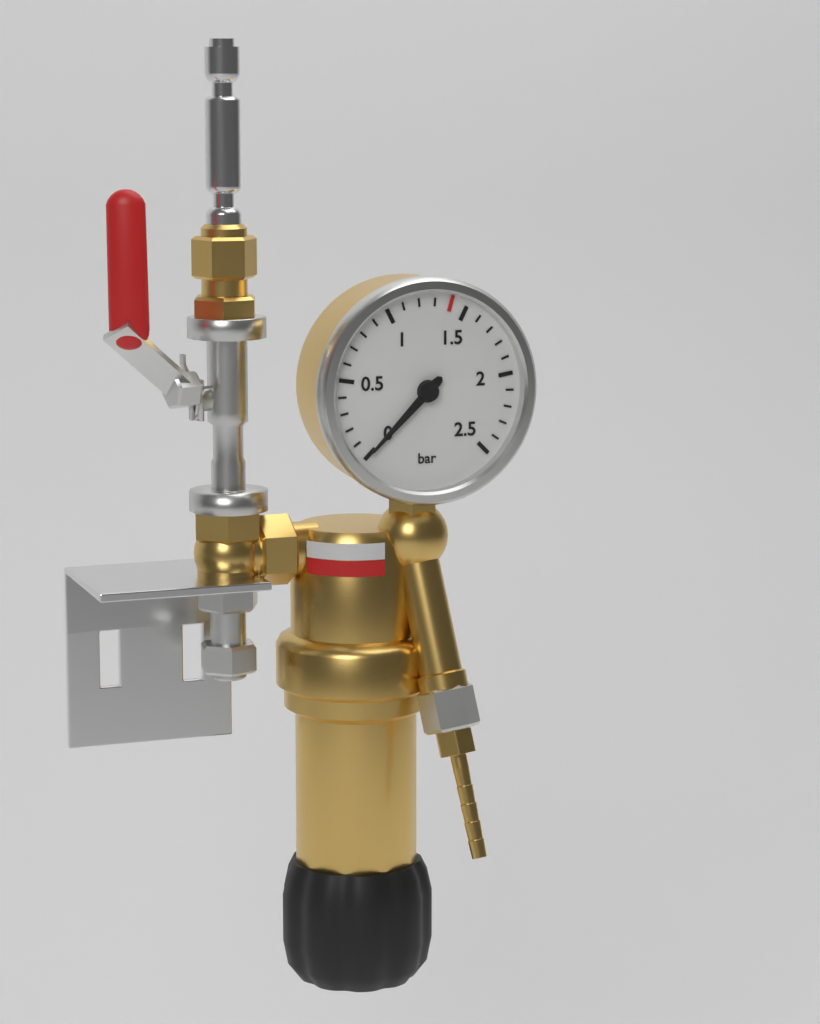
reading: 0.0 bar
